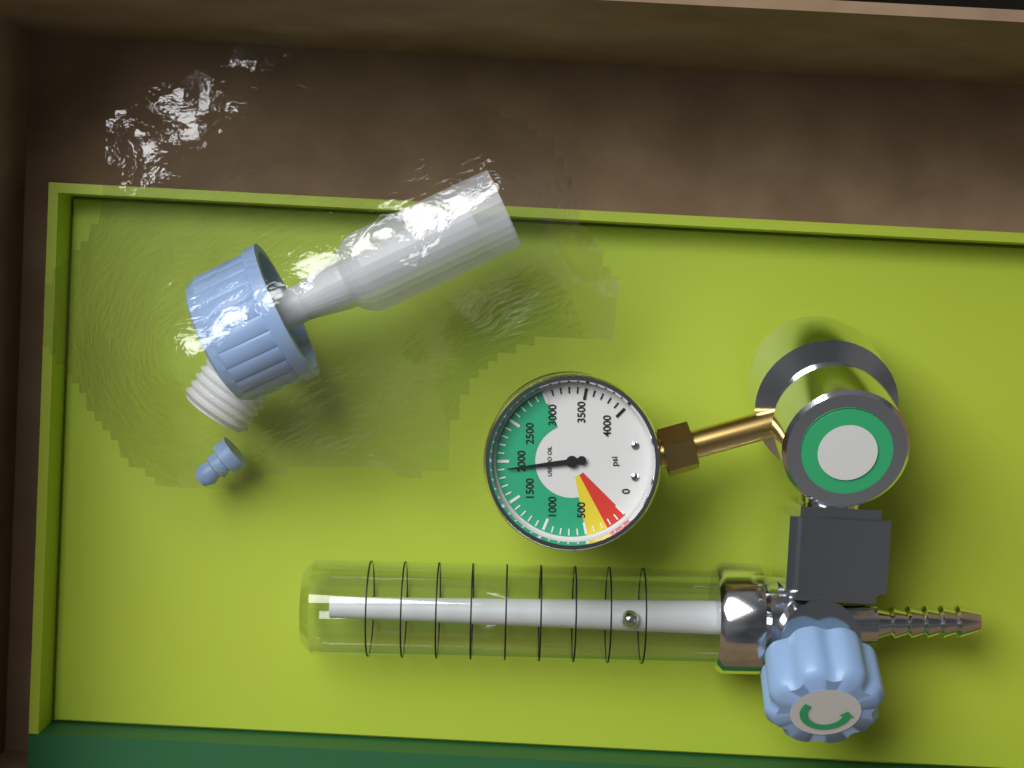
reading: 1900 psi
